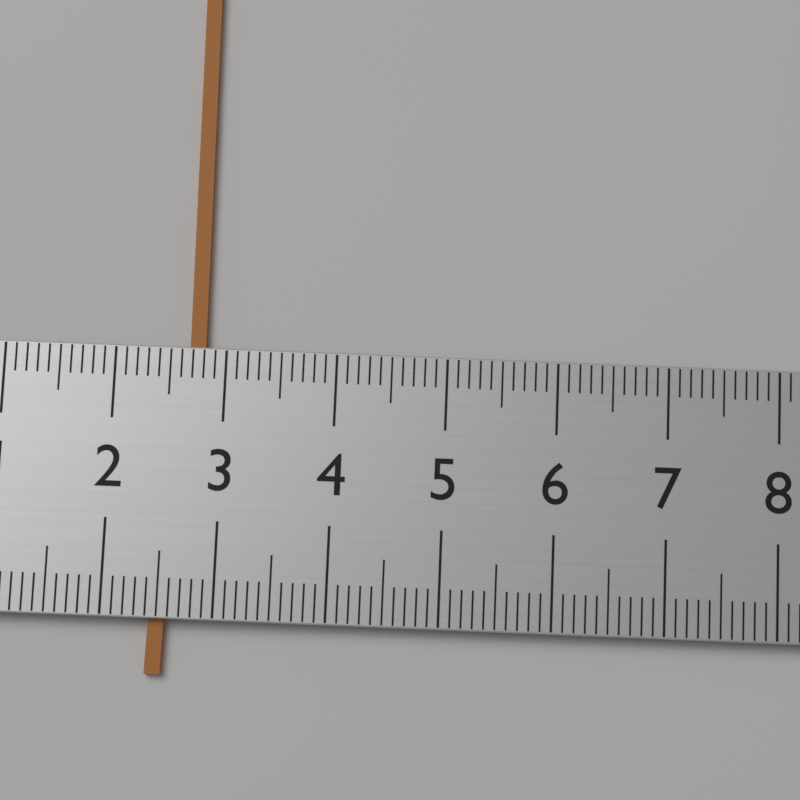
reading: 2.8 (no unit)
